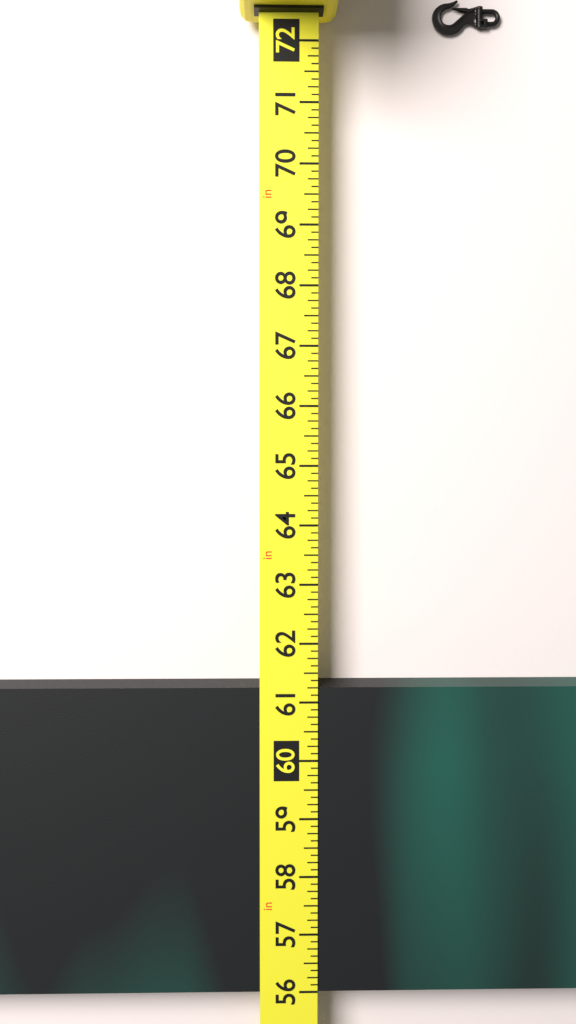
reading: 61.250 in
